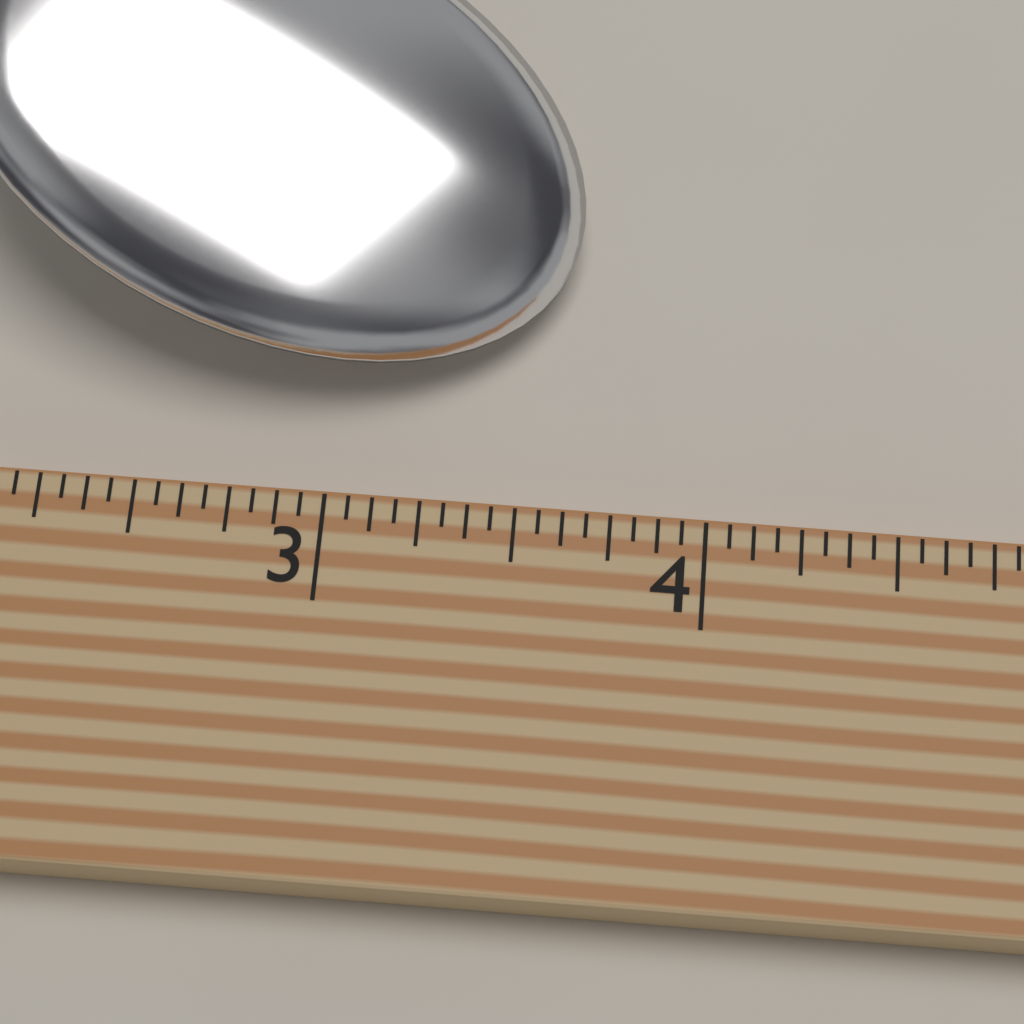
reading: 3.6250 (no unit)
